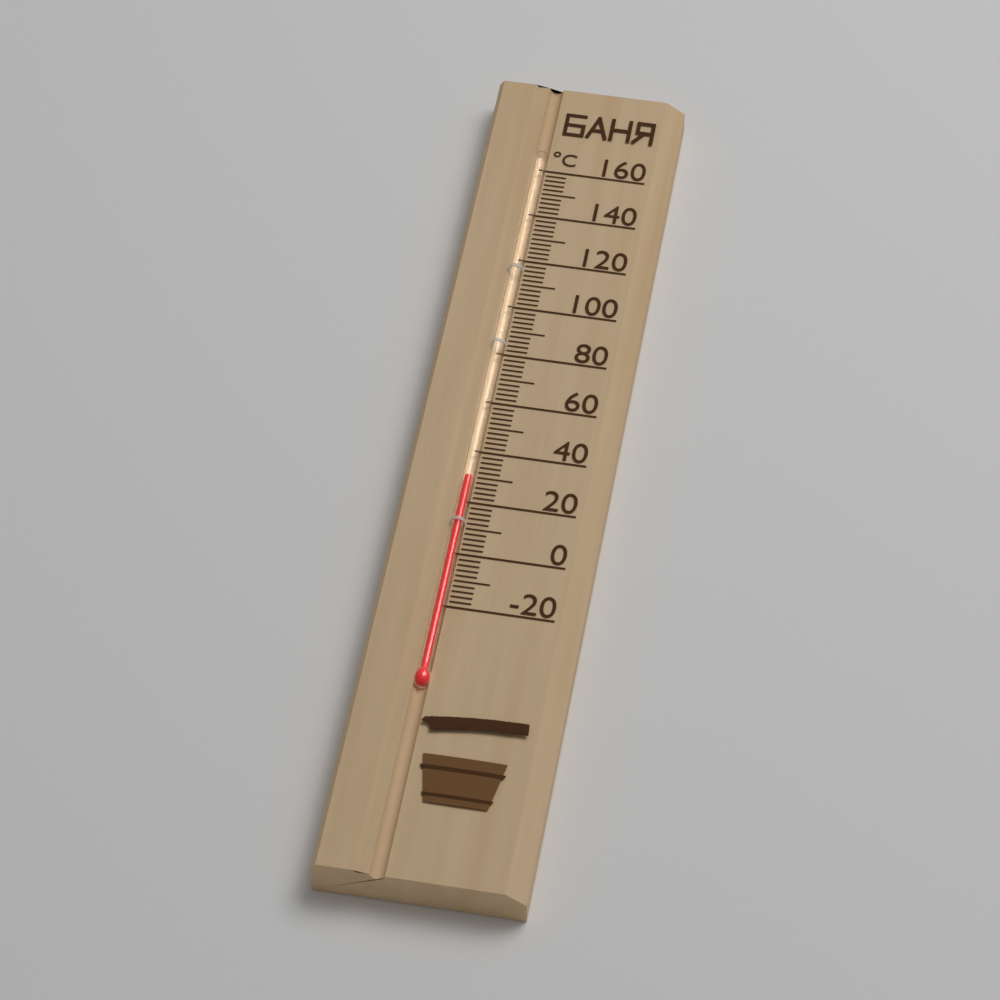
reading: 30 °C
